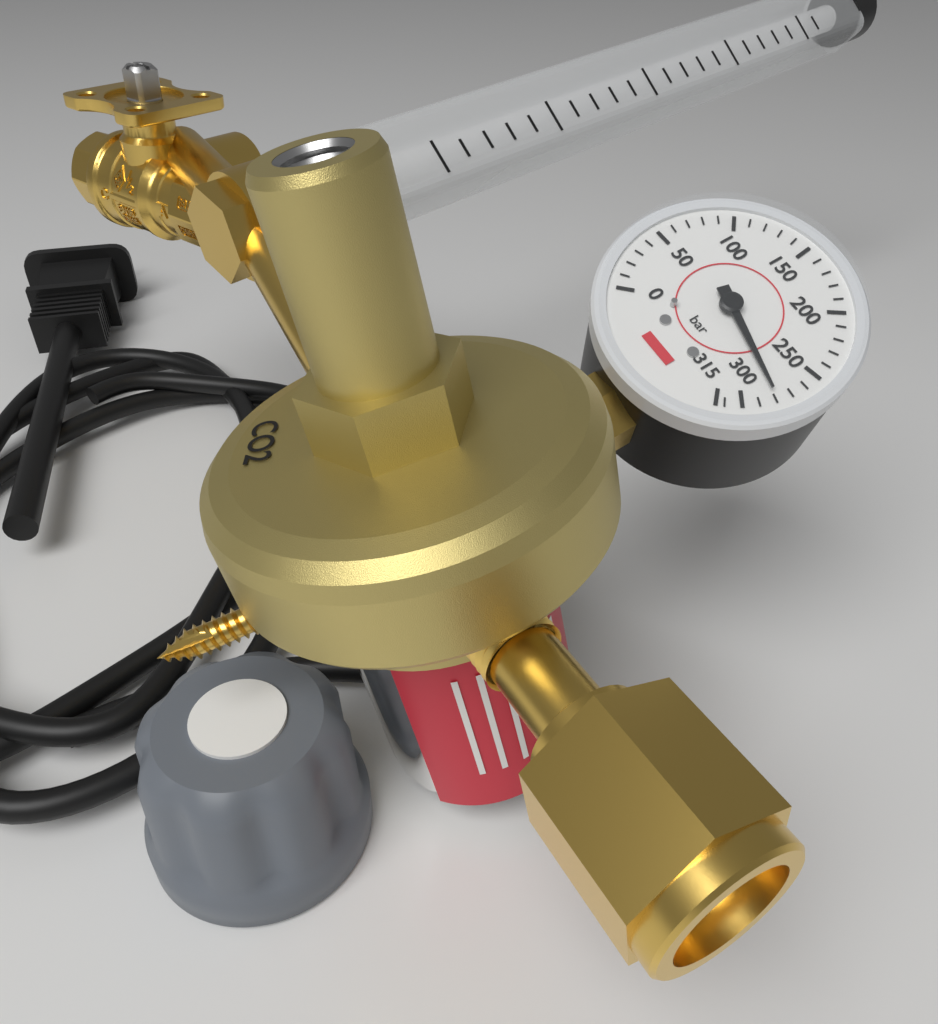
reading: 280 bar
